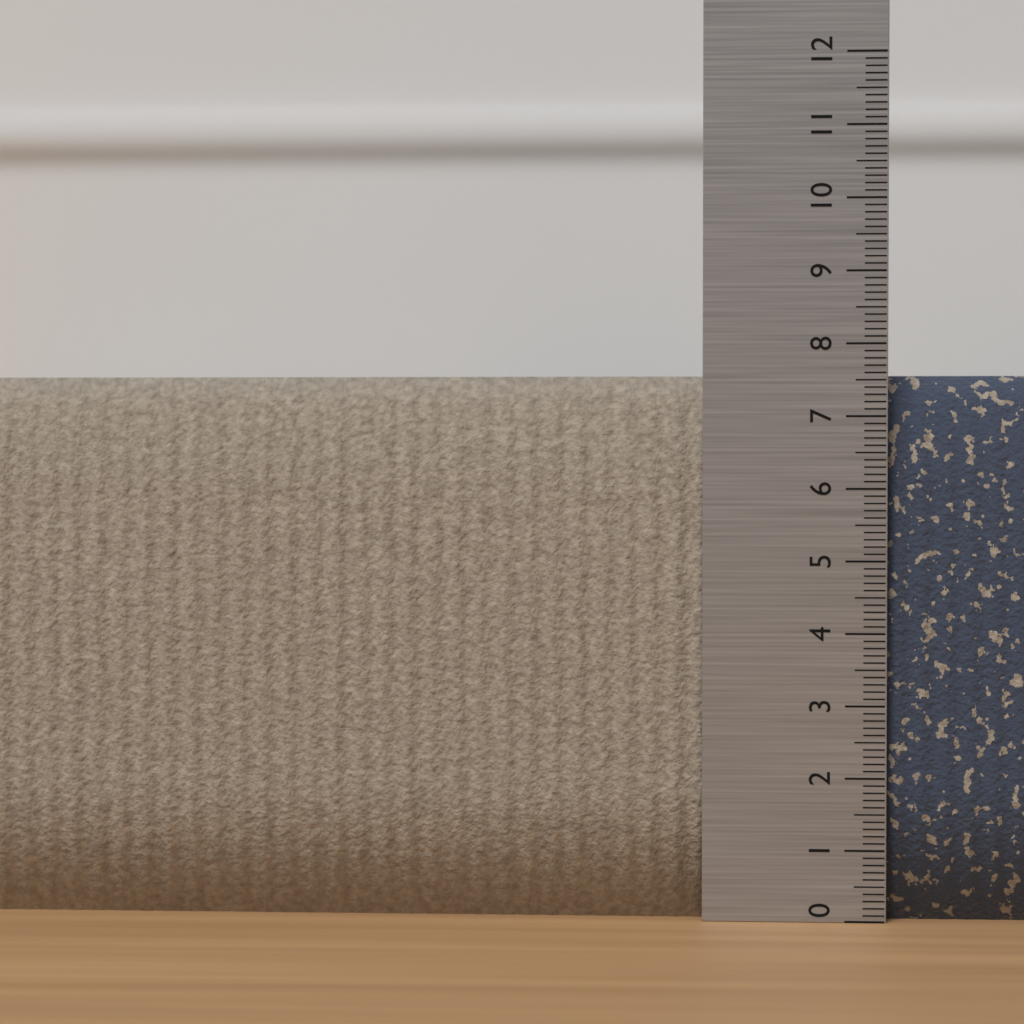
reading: 7.6 (no unit)
